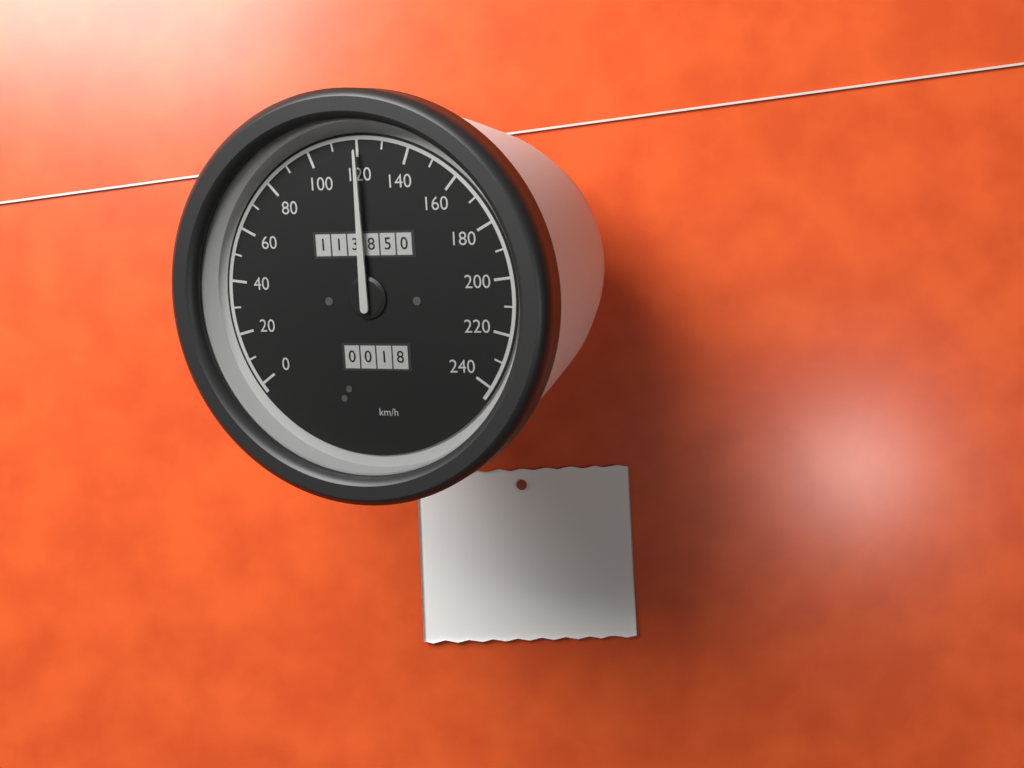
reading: 120 km/h
